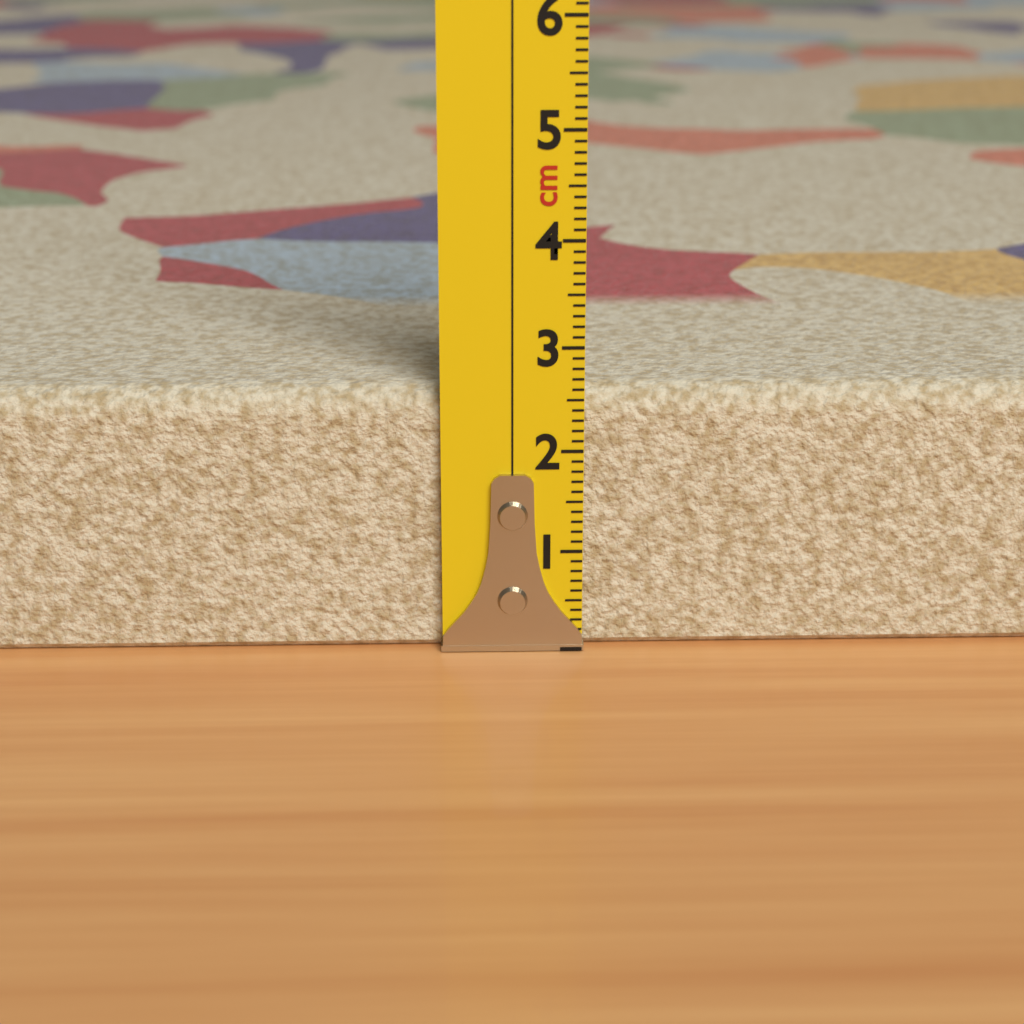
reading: 2.6 cm
